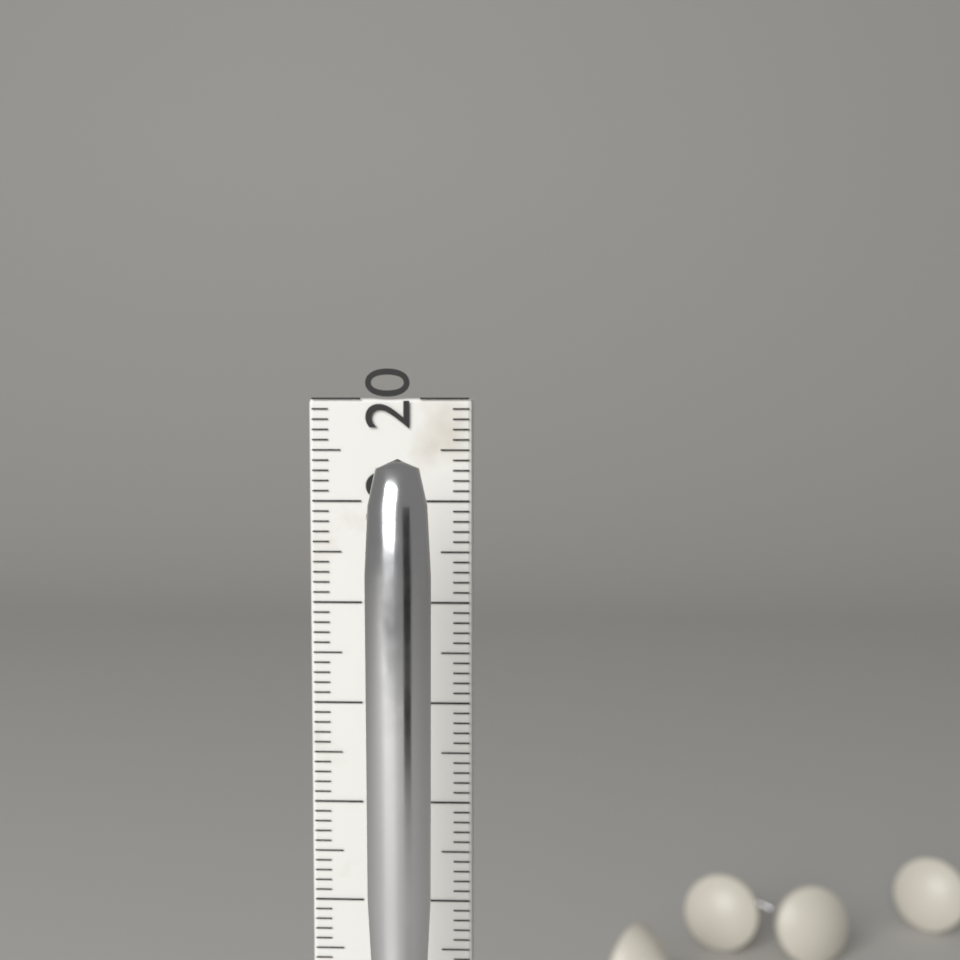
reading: 19.5 cm
